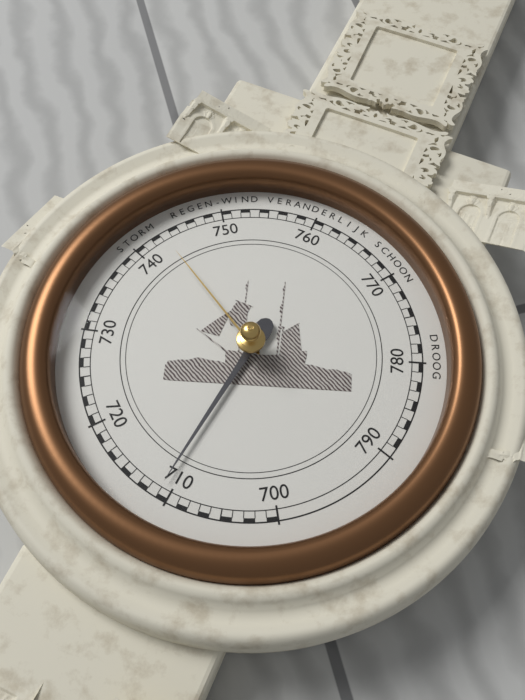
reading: 711 mmHg
